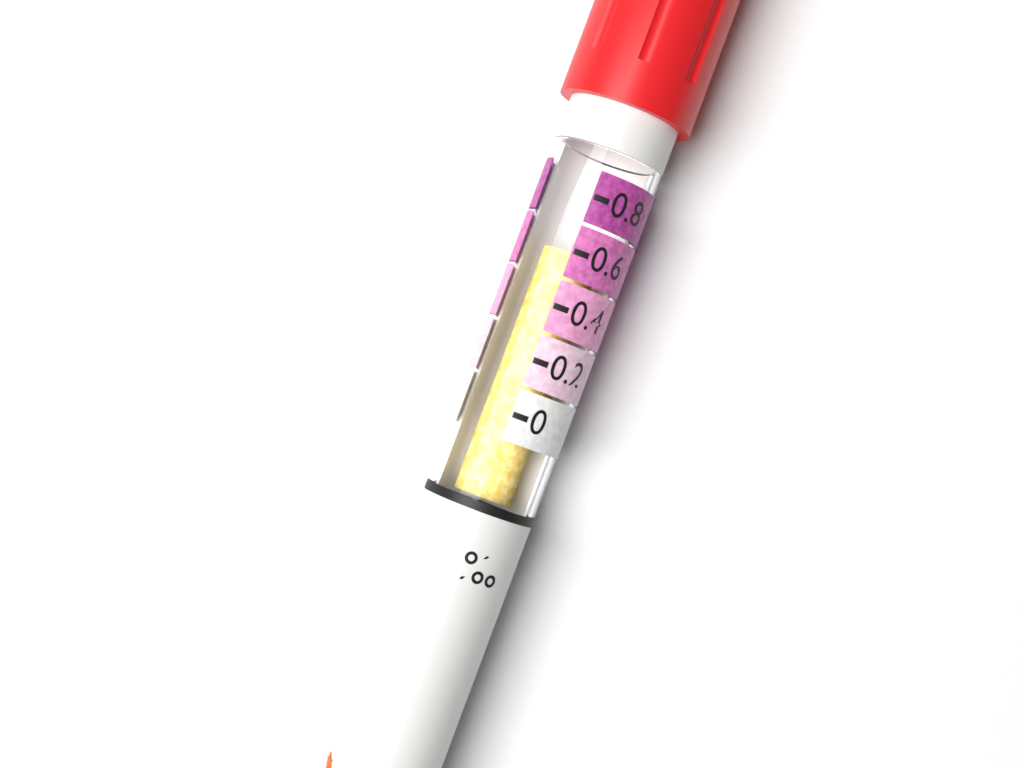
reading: 0.6 ‰
